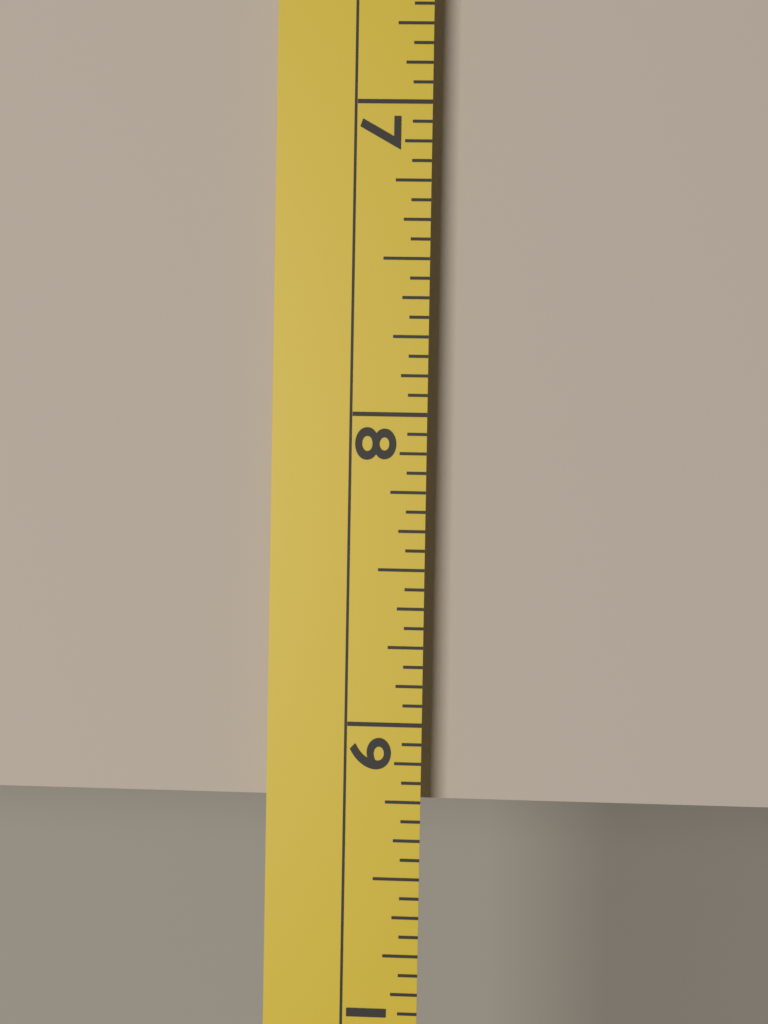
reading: 9.2500 (no unit)
